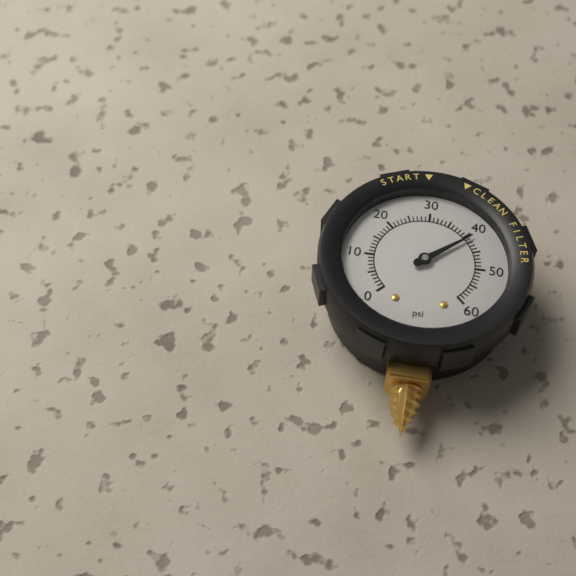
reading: 41 psi
